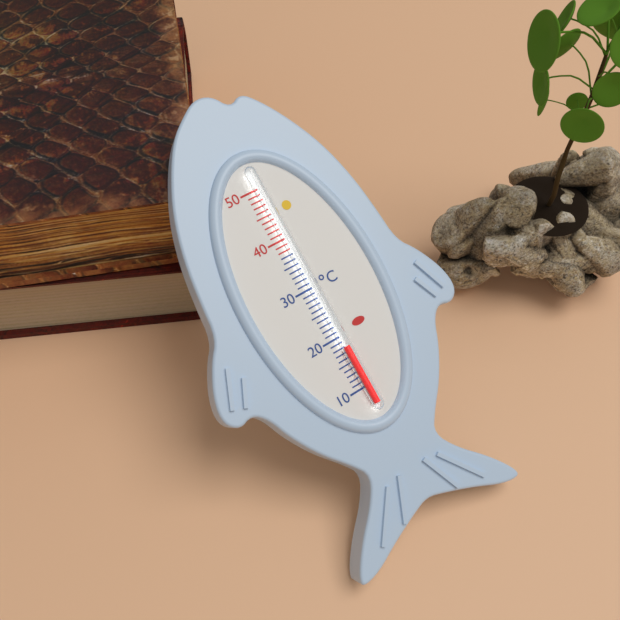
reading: 18 °C
